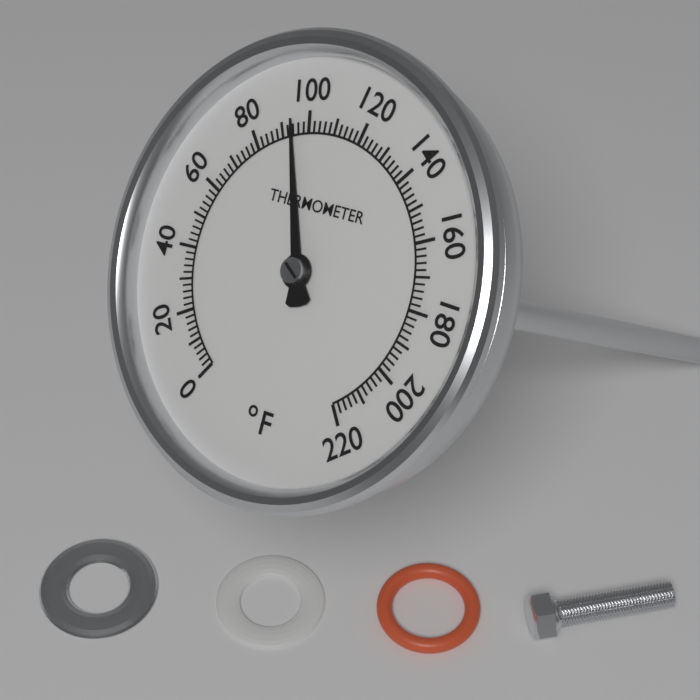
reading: 94 °F
